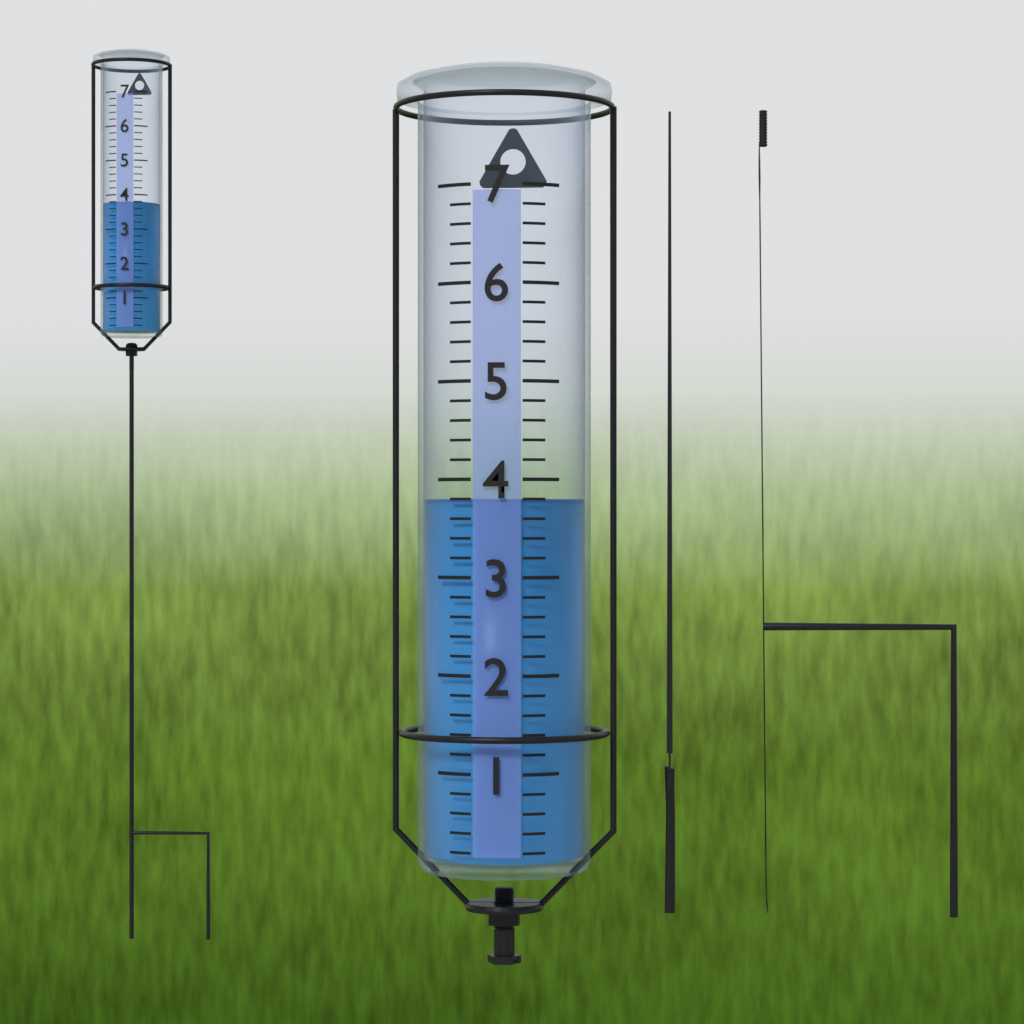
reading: 3.8 (no unit)
